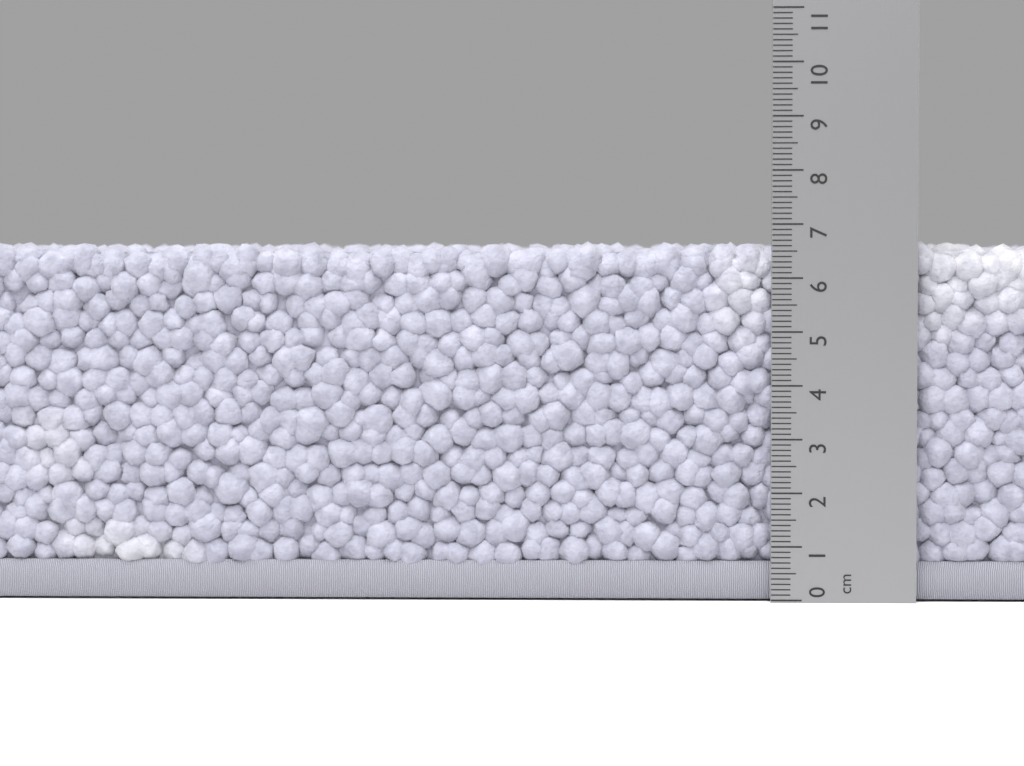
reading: 6.7 cm
